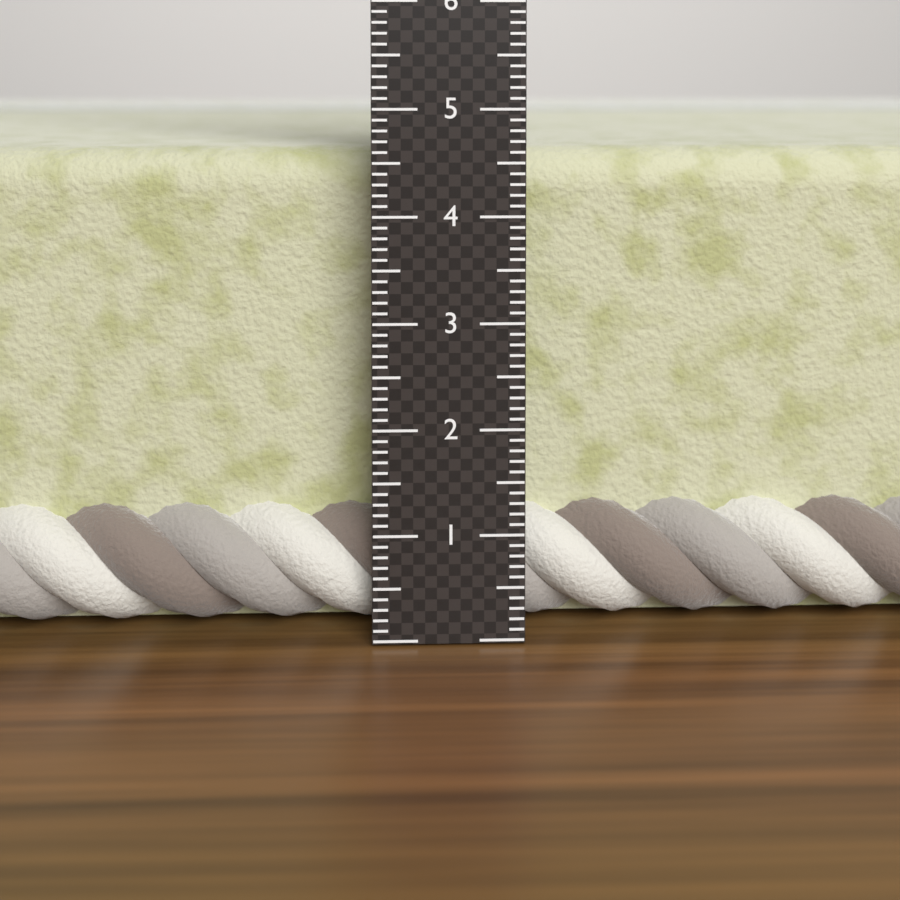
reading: 4.6 cm
